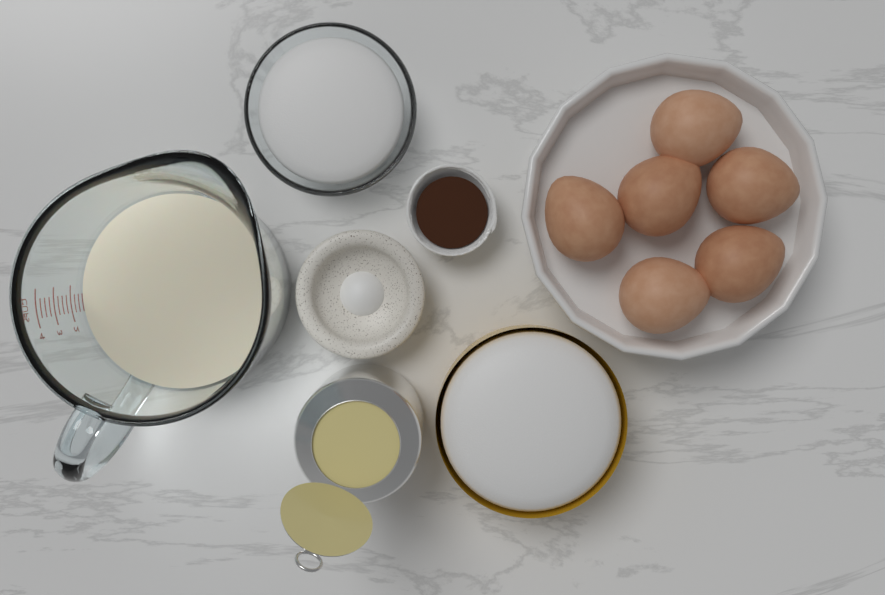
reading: 1.50 cups
